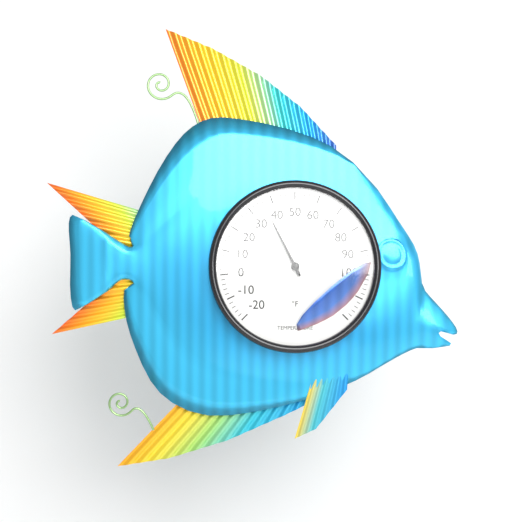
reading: 36 °F
